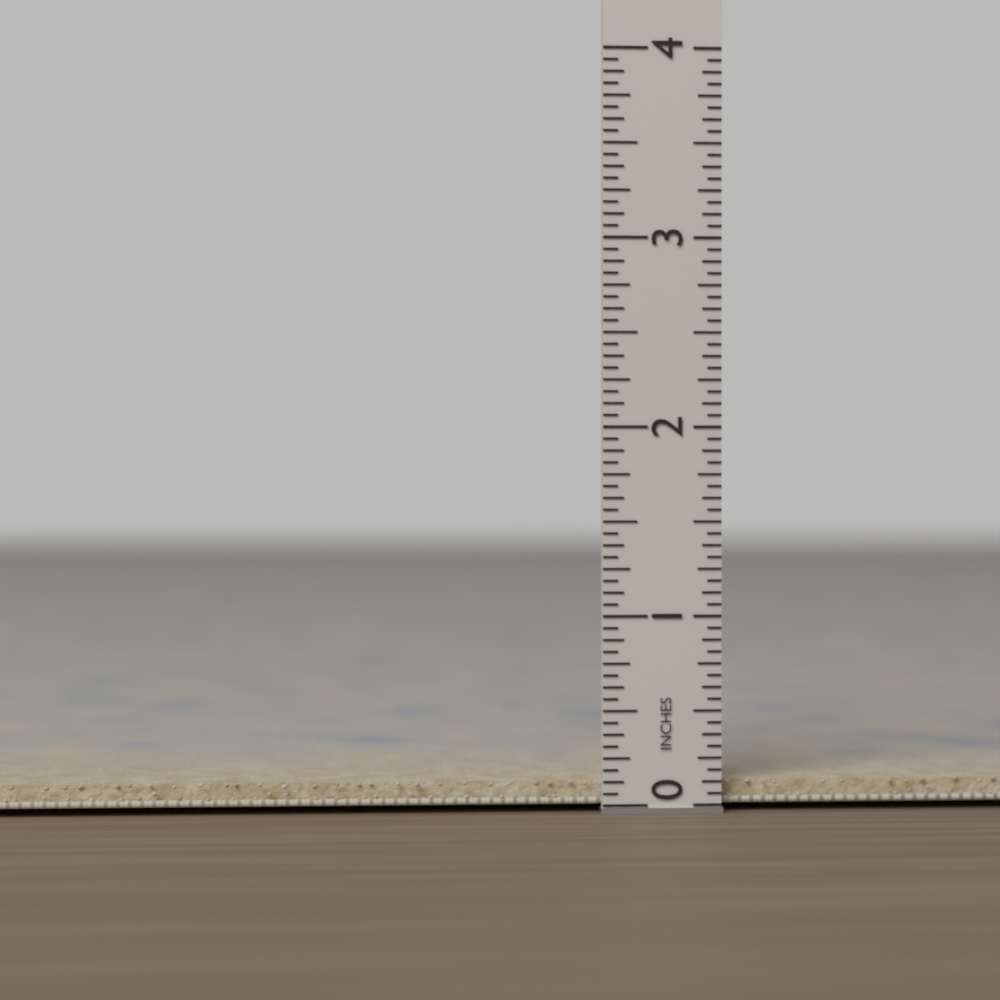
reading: 0.1250 in
